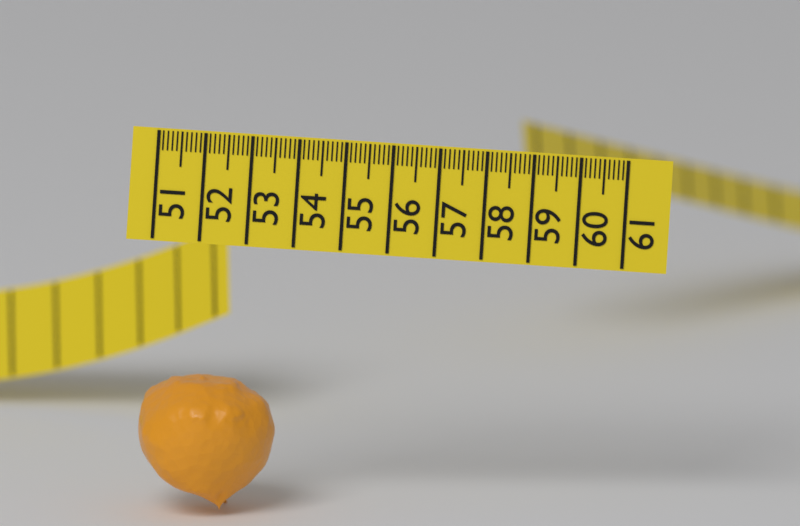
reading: 53.9 (no unit)
